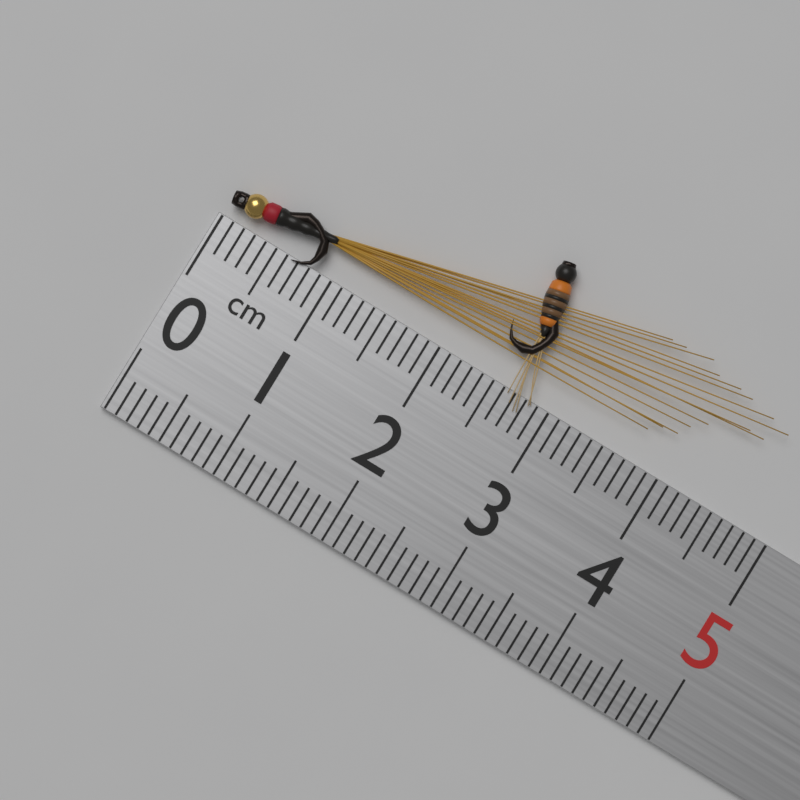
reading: 4.7 cm
